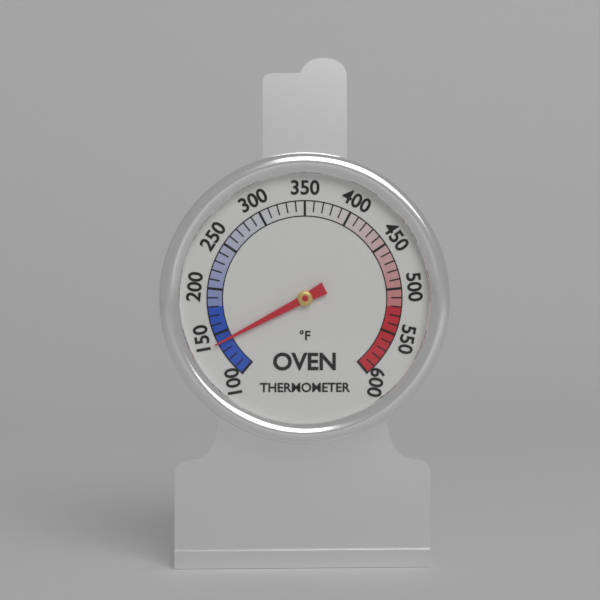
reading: 140 °F
